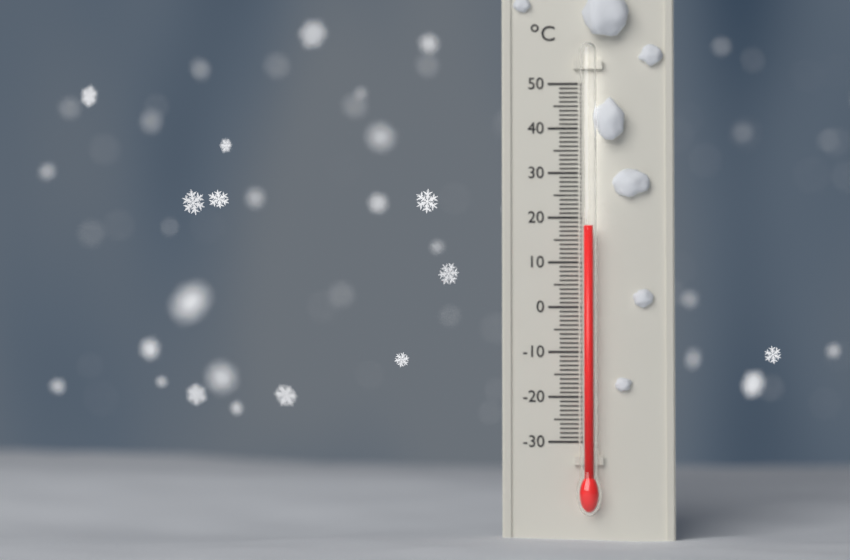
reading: 18 °C
